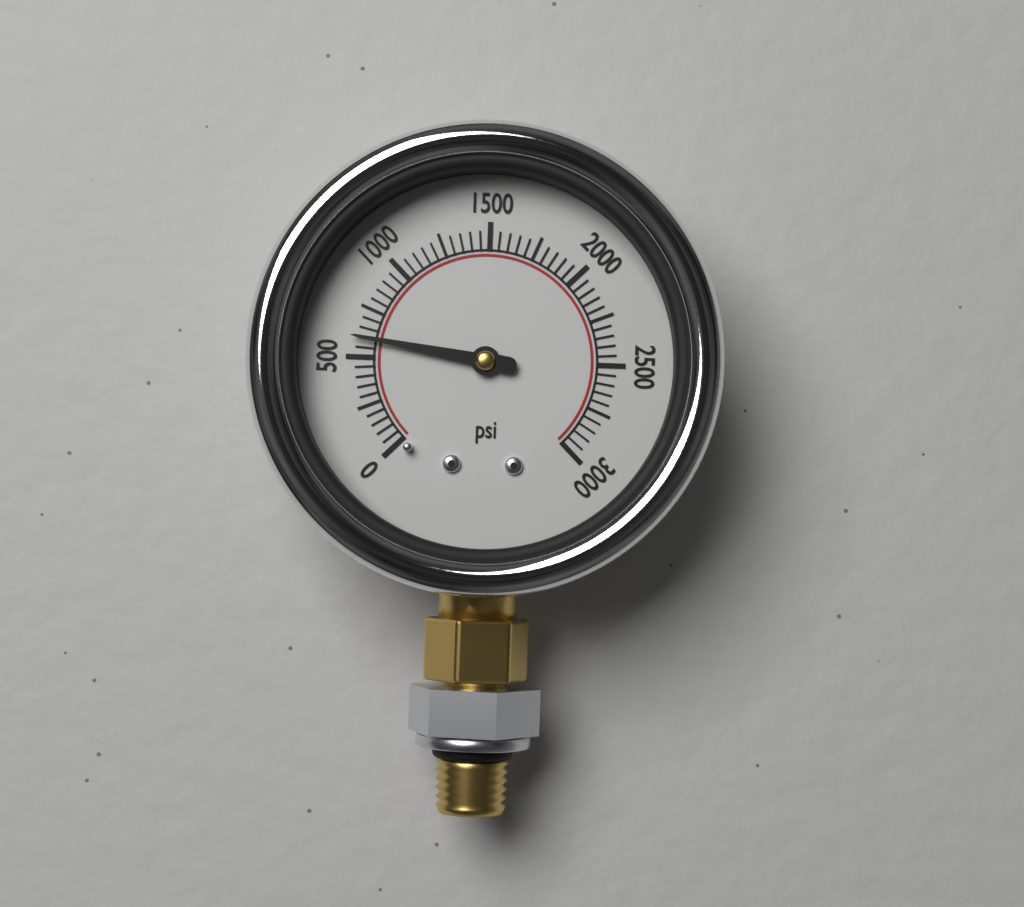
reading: 600 psi
